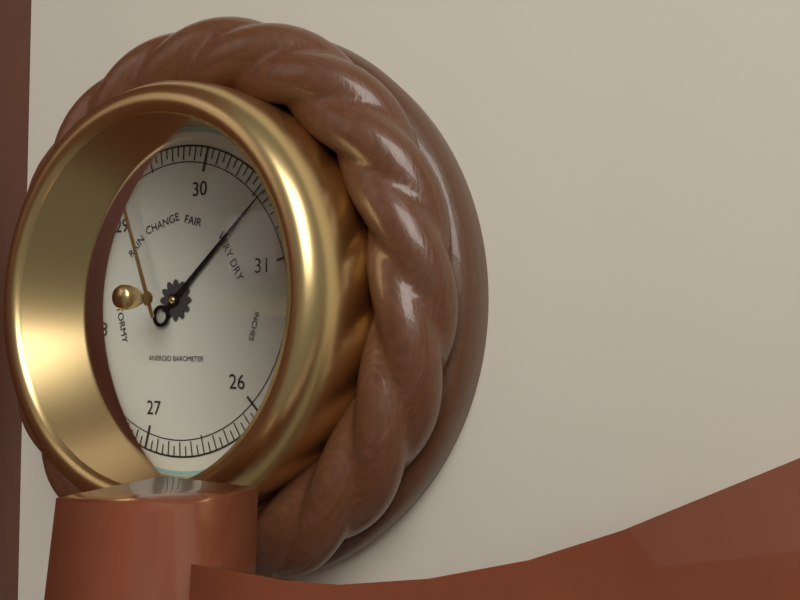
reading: 30.55 inHg
